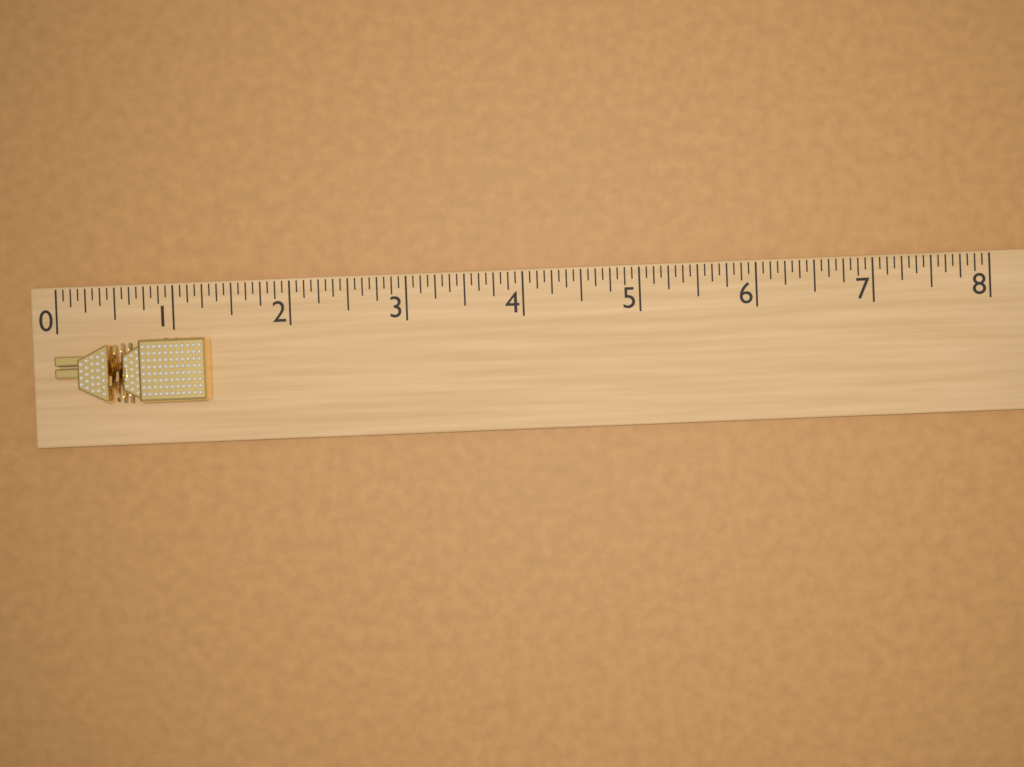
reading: 1.3125 (no unit)
